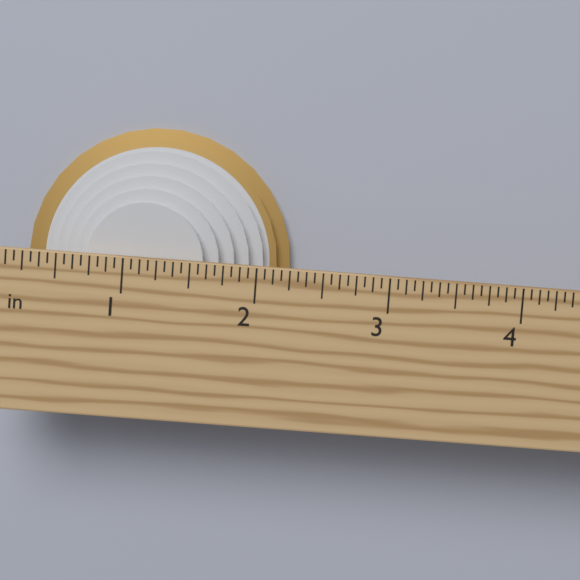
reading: 2.2500 in
